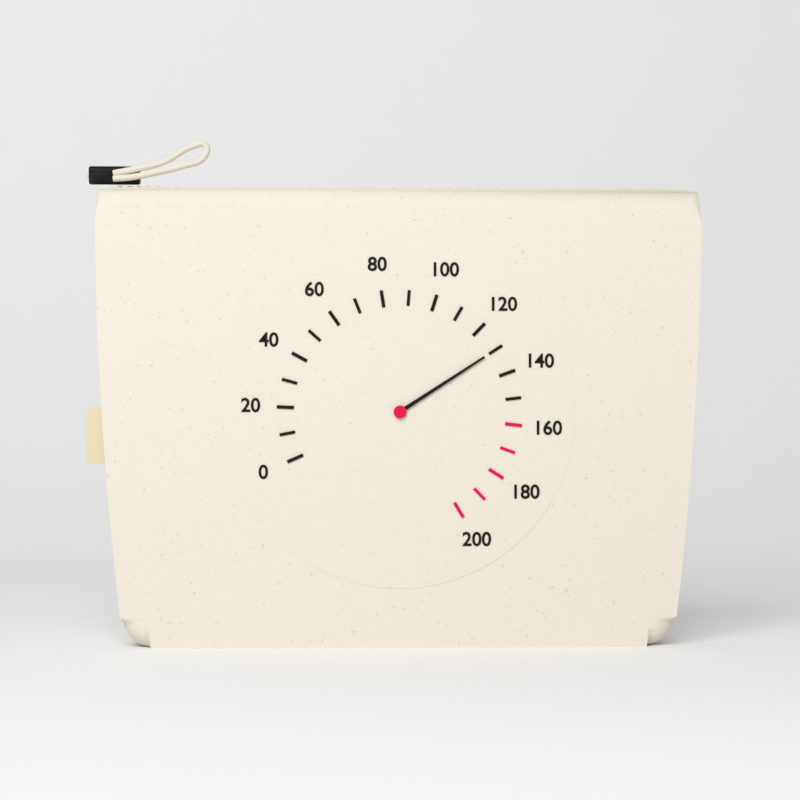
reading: 130 (no unit)
